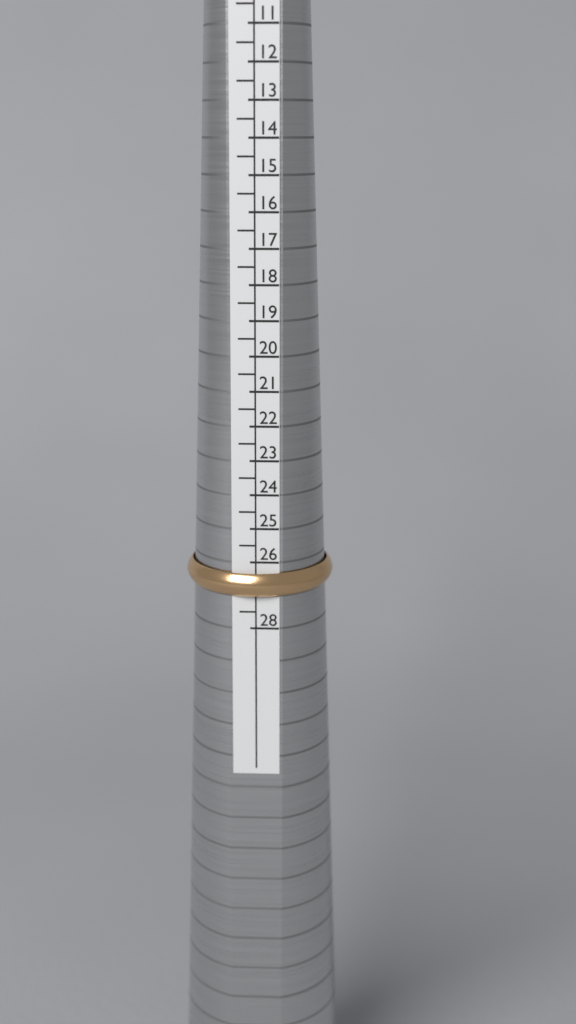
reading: 27.0 HK
